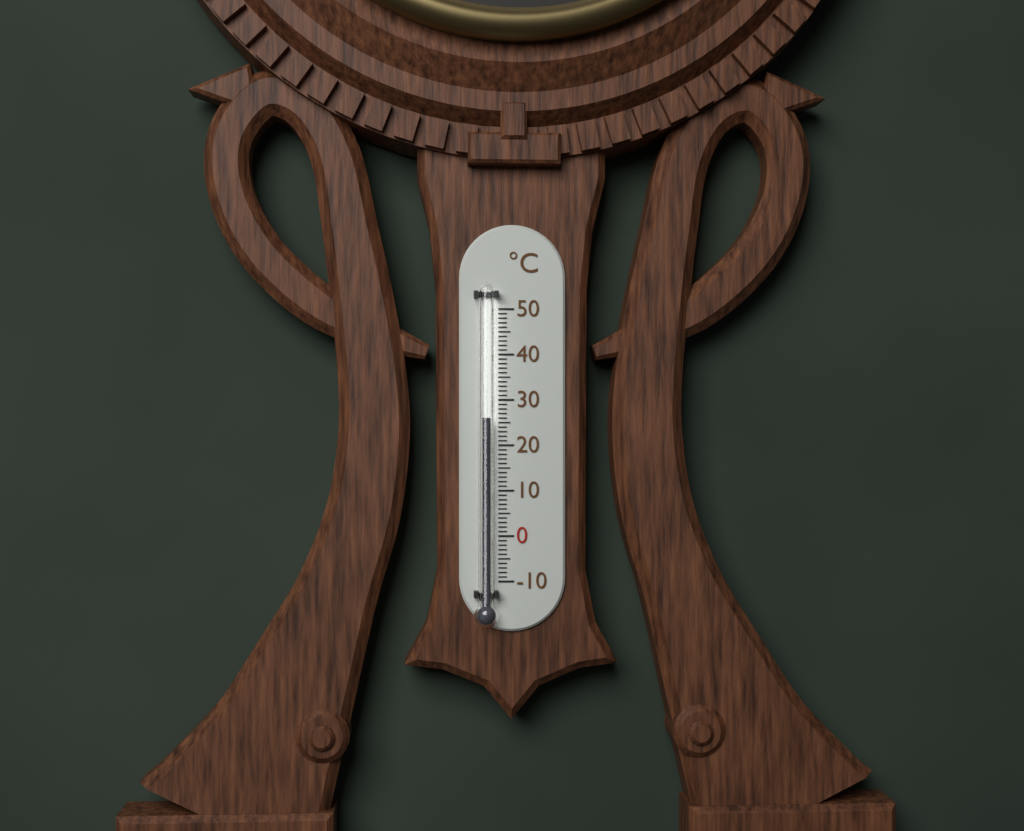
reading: 26 °C
